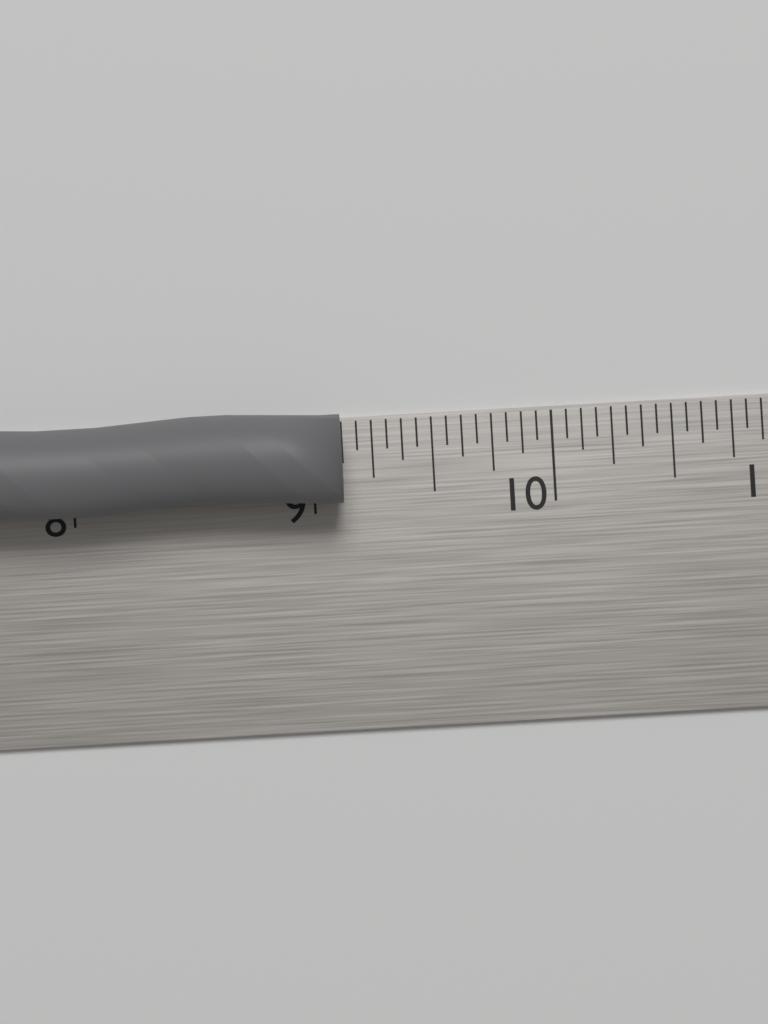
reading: 9.1250 in
